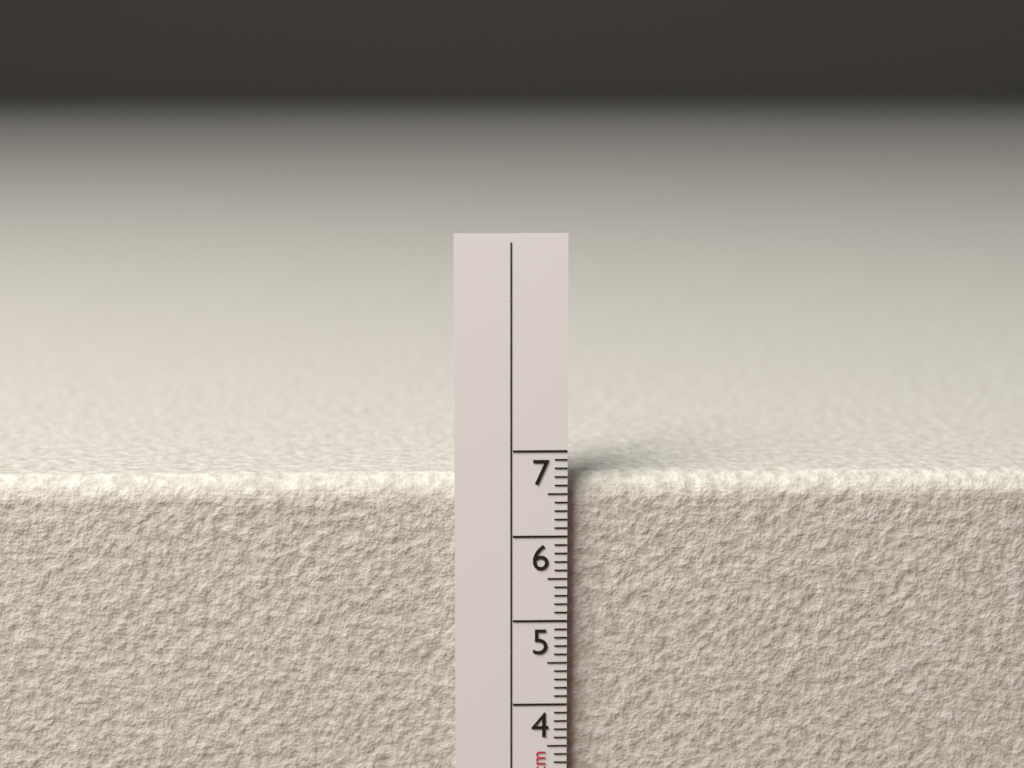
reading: 6.7 cm
